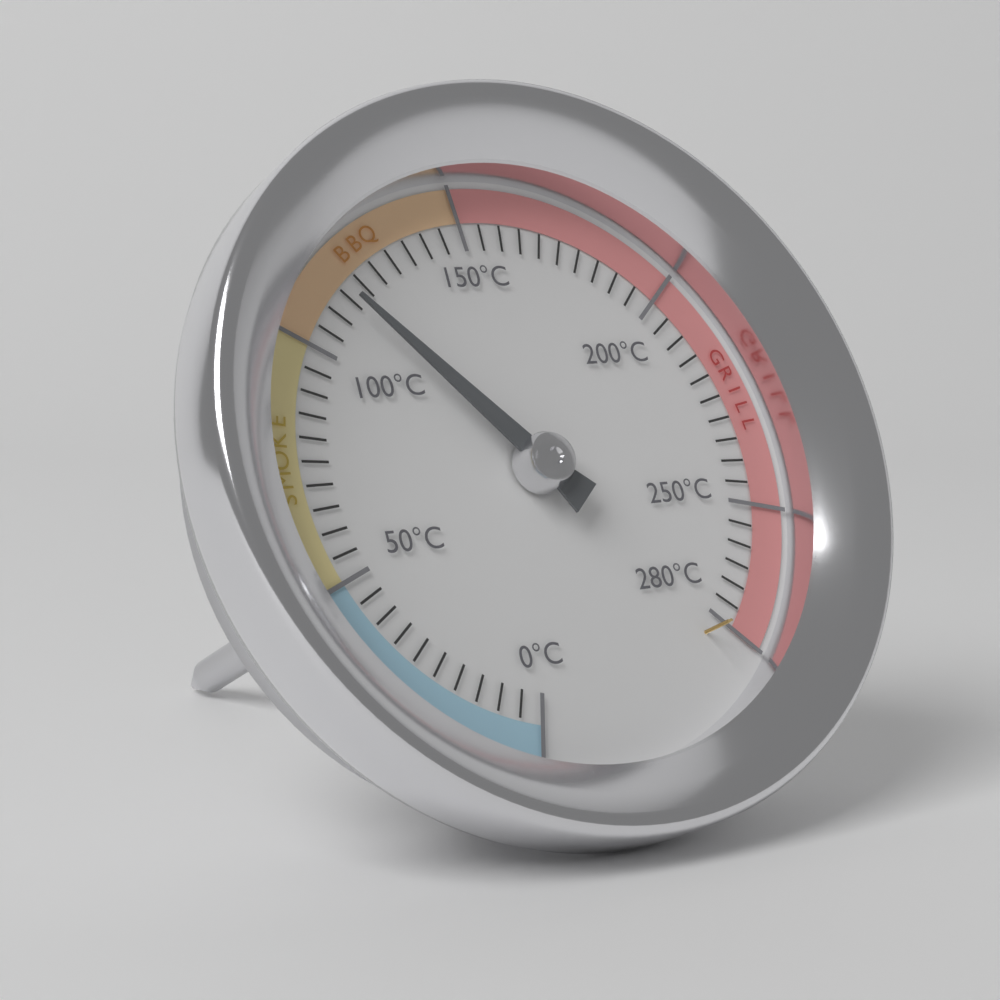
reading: 115 °C
